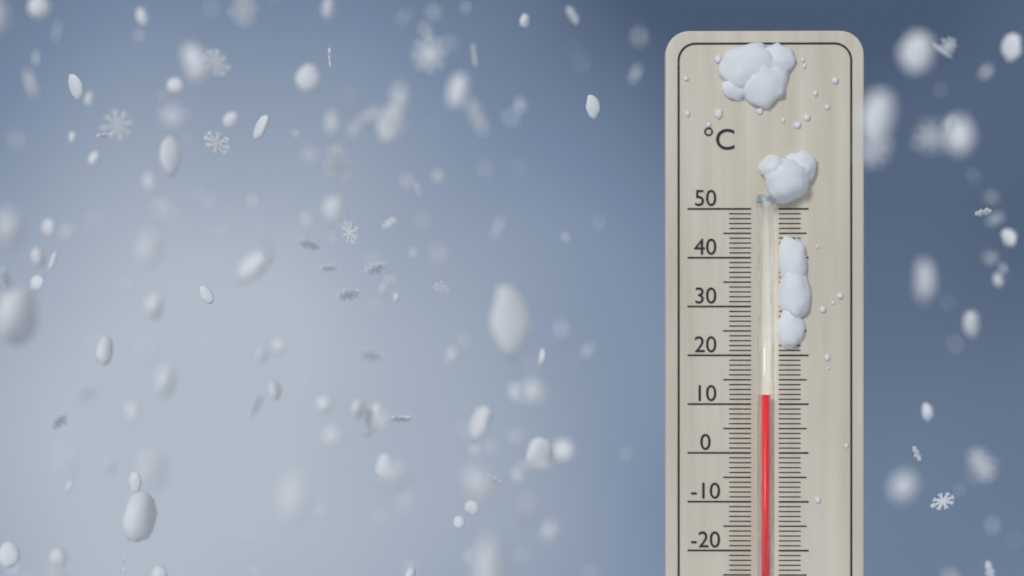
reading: 12 °C
